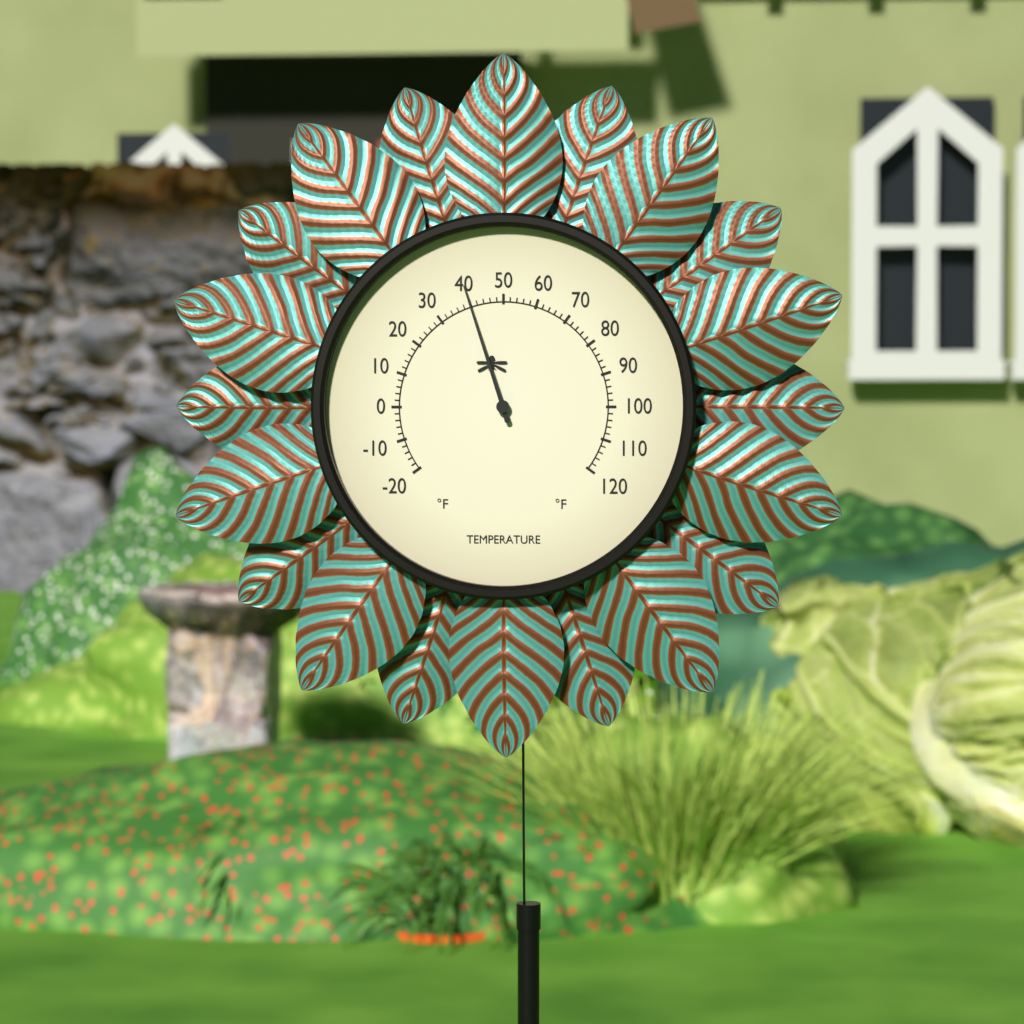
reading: 40 °F
